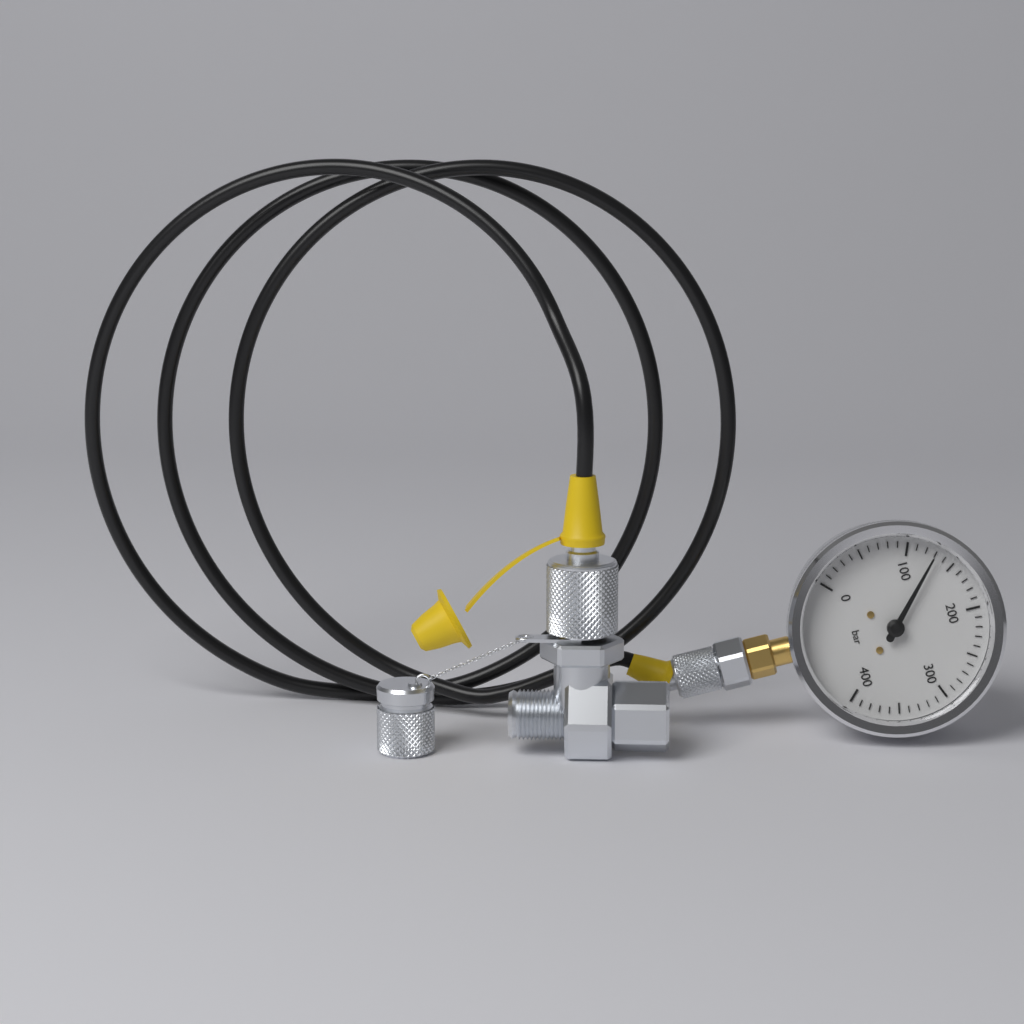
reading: 130 bar
